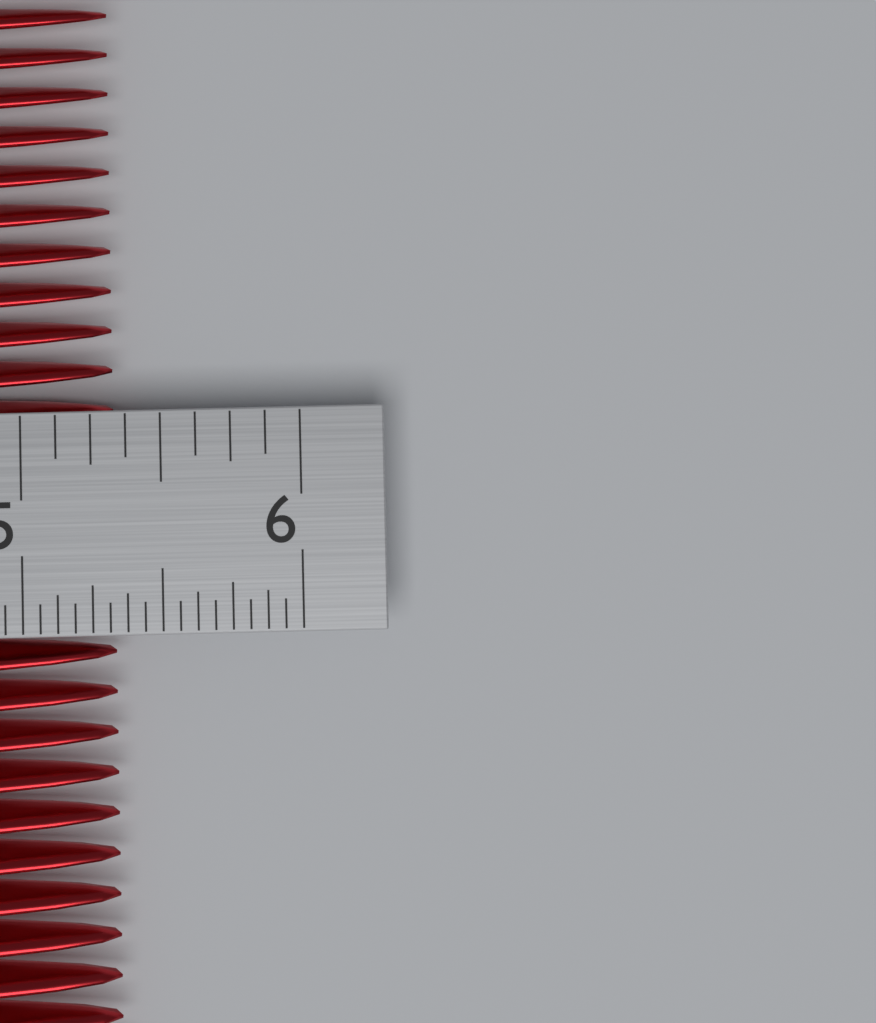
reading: 5.3125 in
